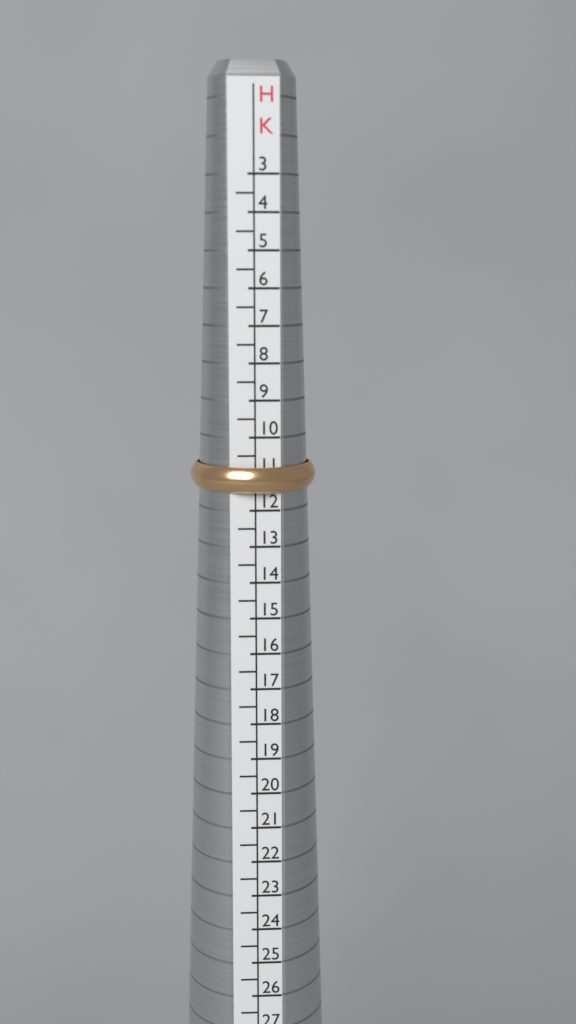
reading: 11.5 HK
